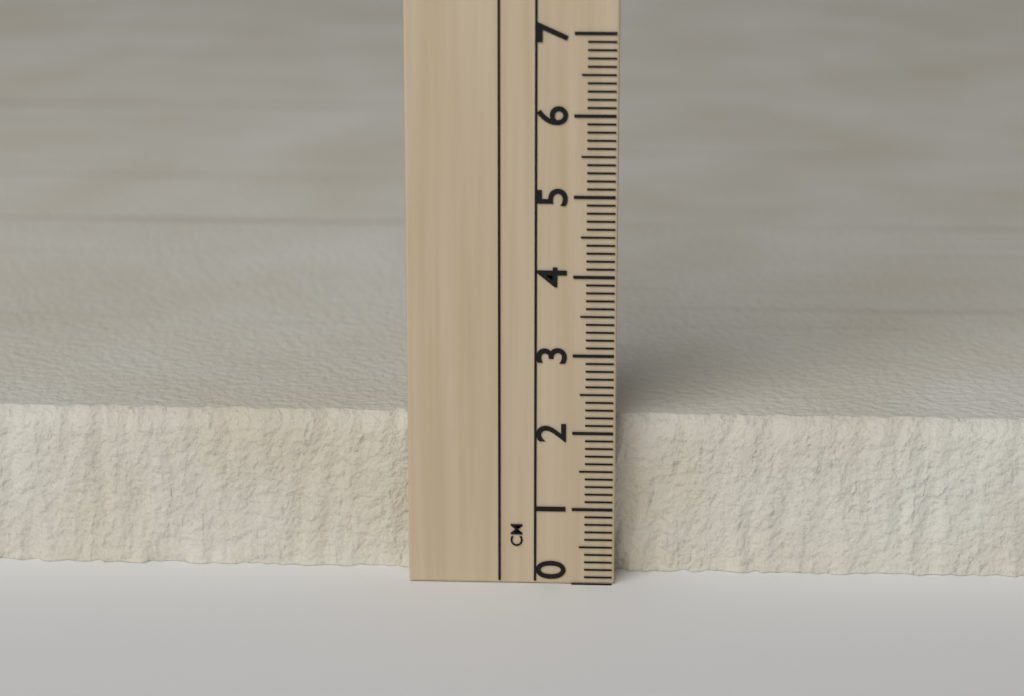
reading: 2.1 cm
